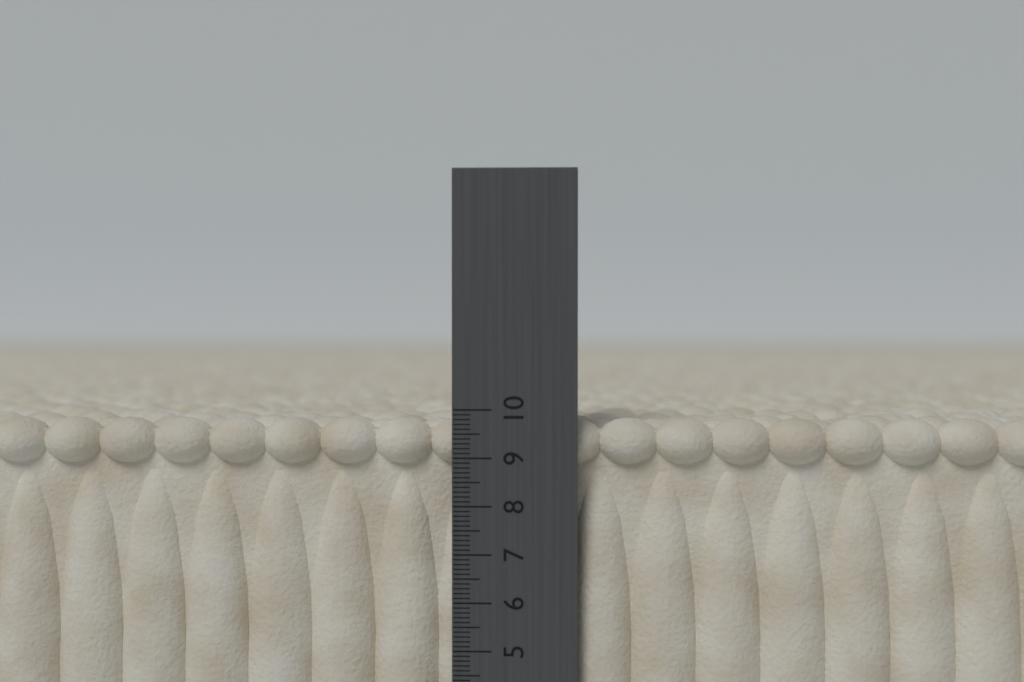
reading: 9.8 cm
